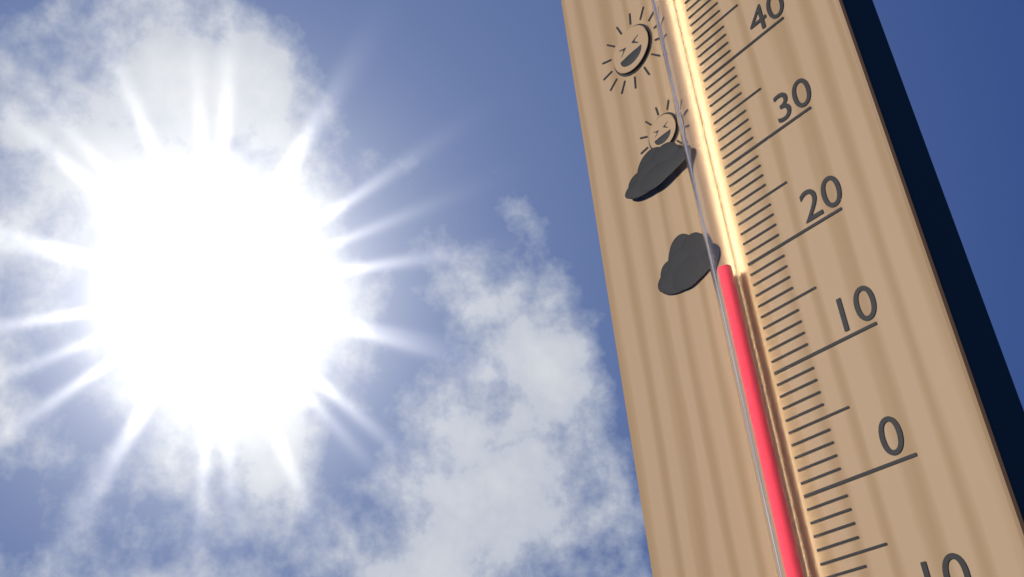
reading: 20 °C
